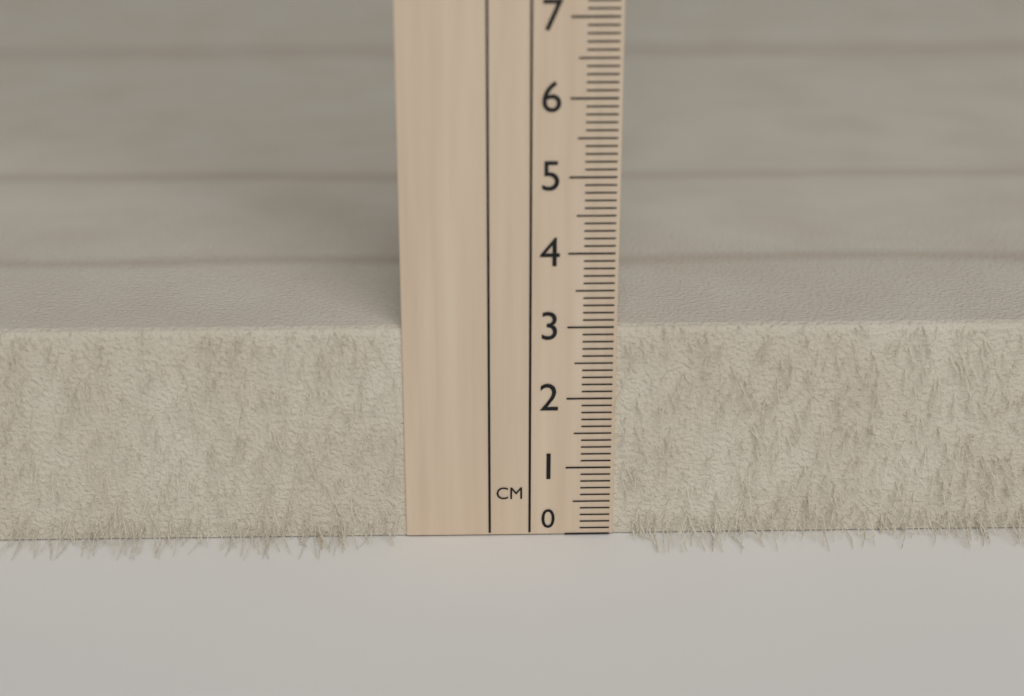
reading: 3.0 cm
